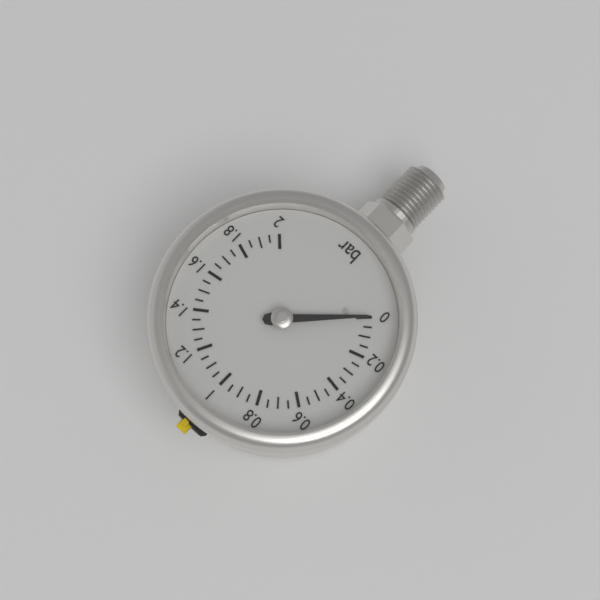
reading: 0.00 bar
